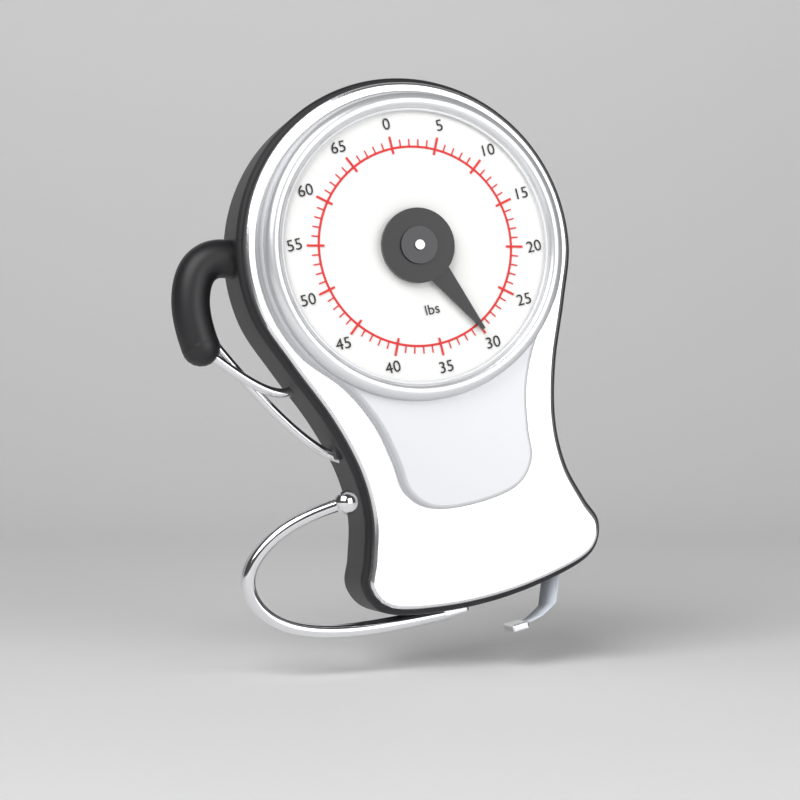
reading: 30 lbs
